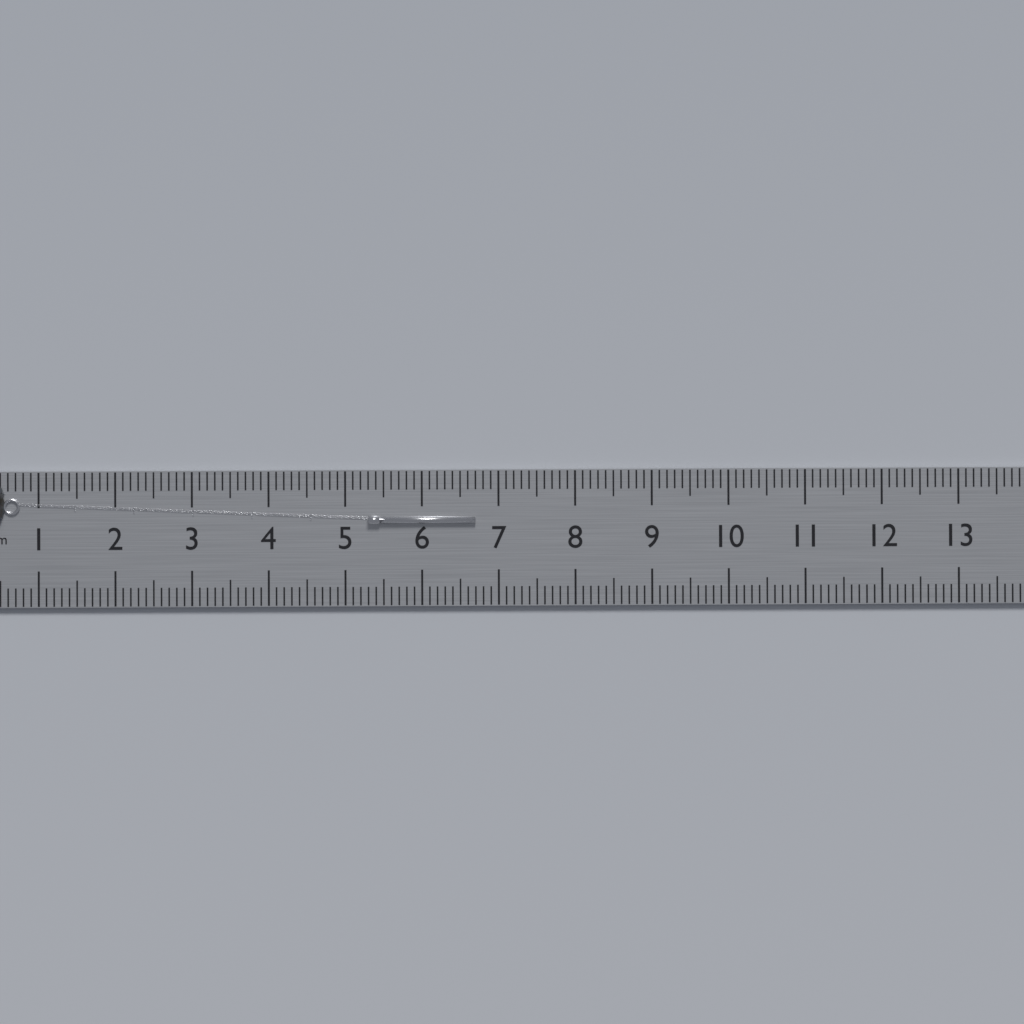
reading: 6.7 cm
